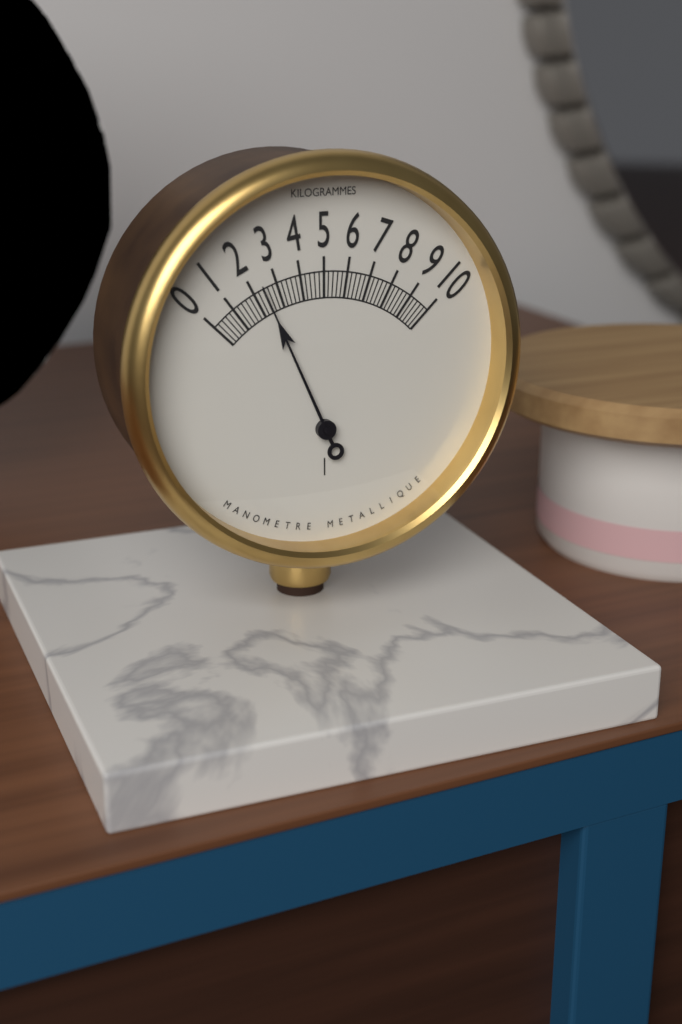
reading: 2.4 kg
